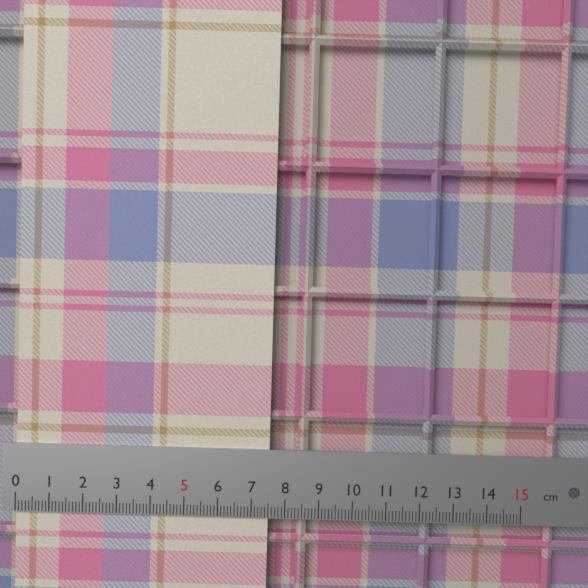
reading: 7.5 cm
